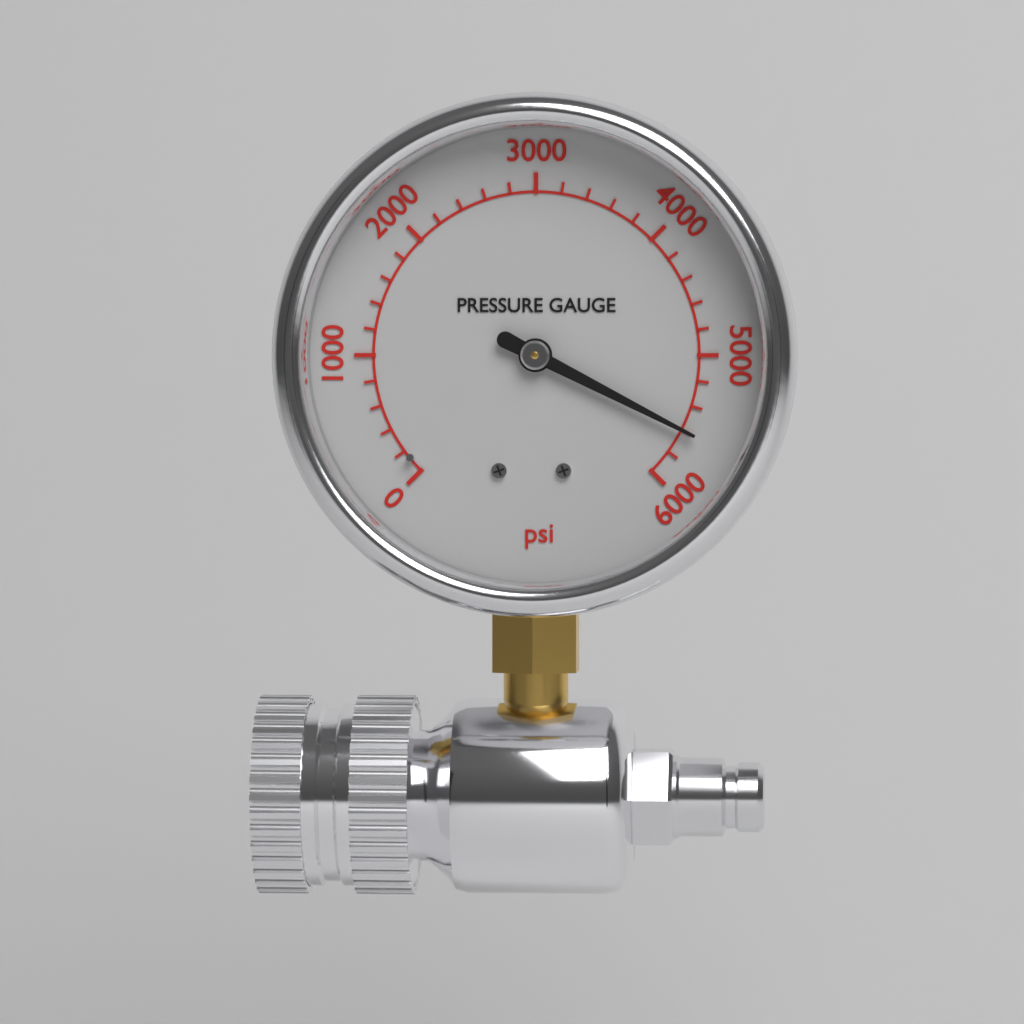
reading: 5600 psi
